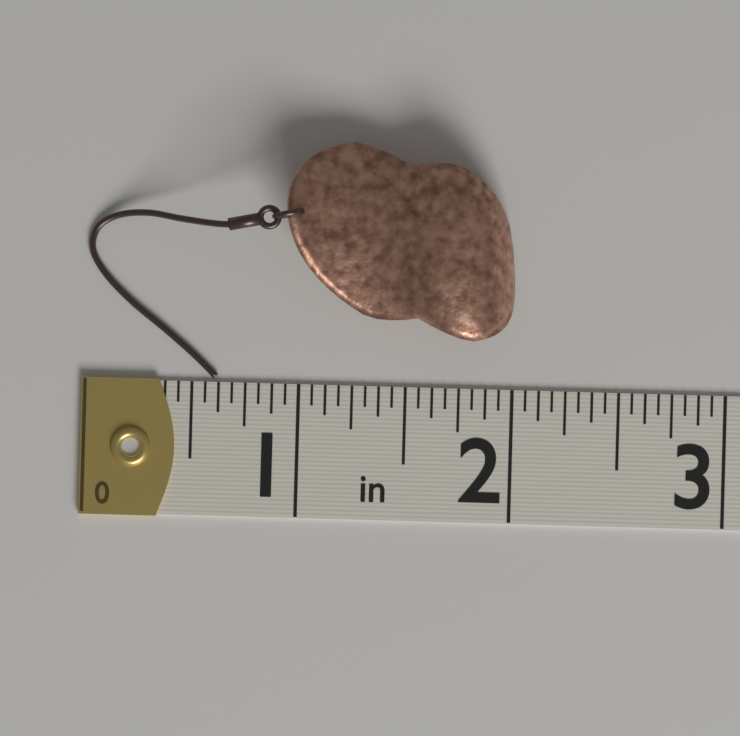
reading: 2.0000 in
